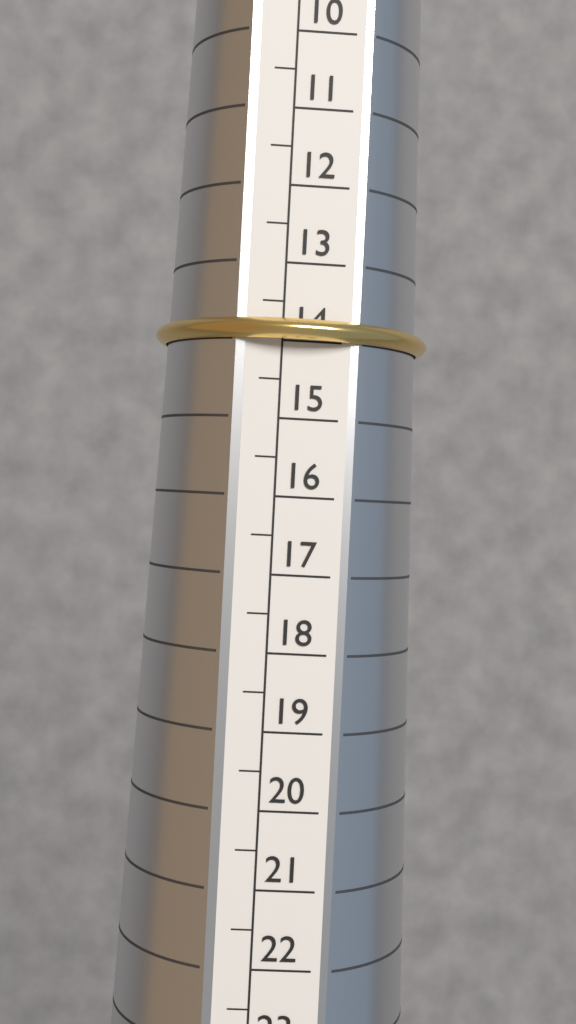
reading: 14.0 (no unit)
